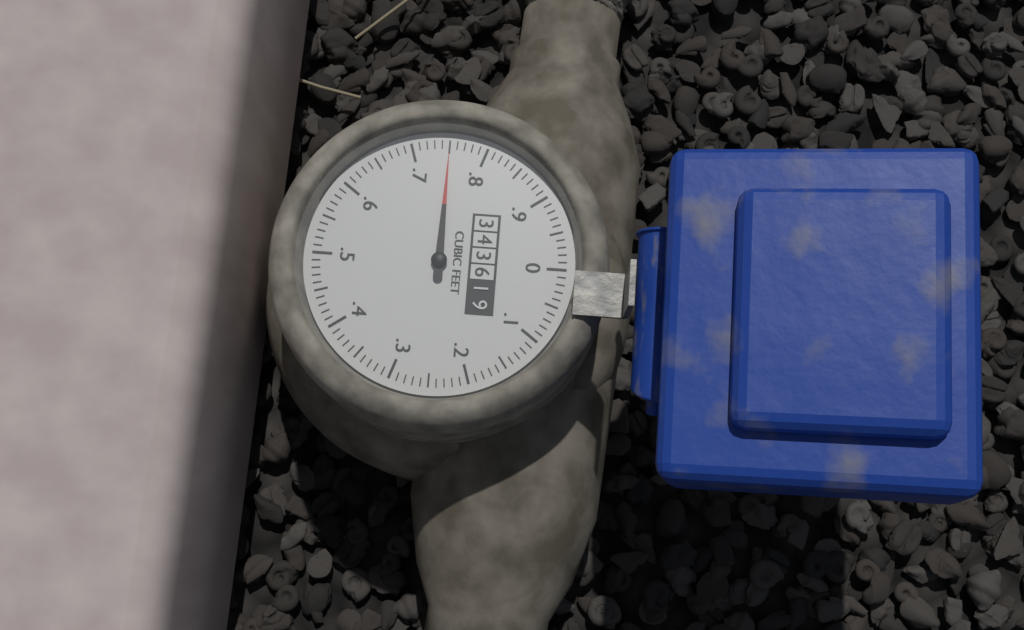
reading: 0.75 cubic feet
